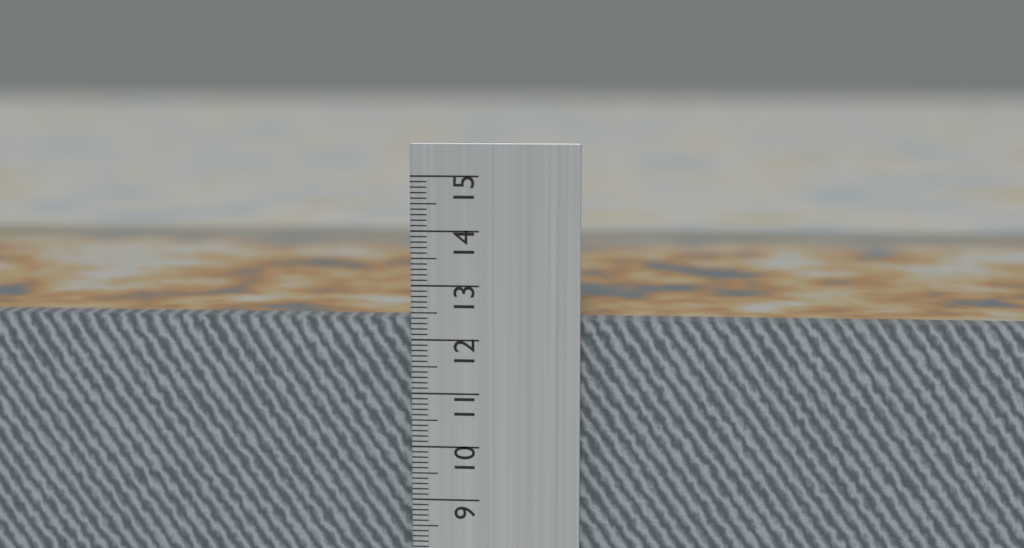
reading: 12.3 cm
